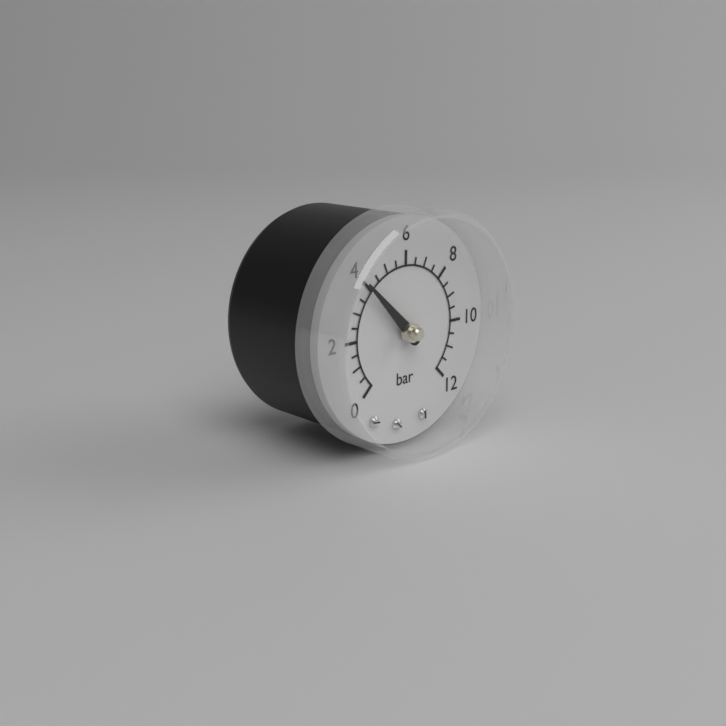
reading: 4.0 bar
